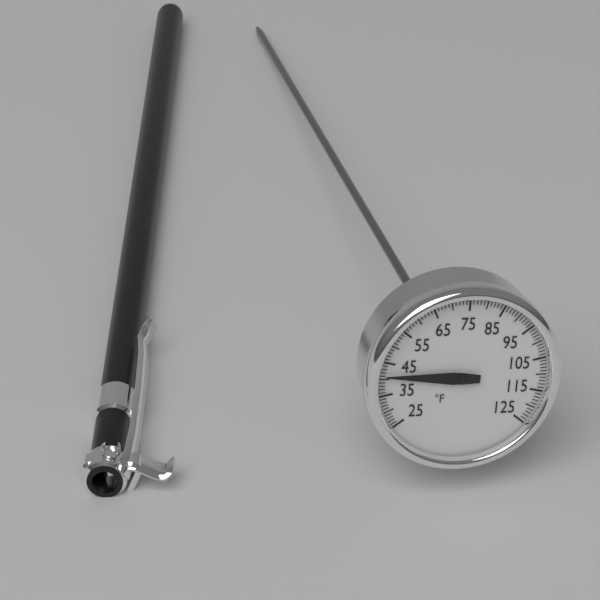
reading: 41 °F
